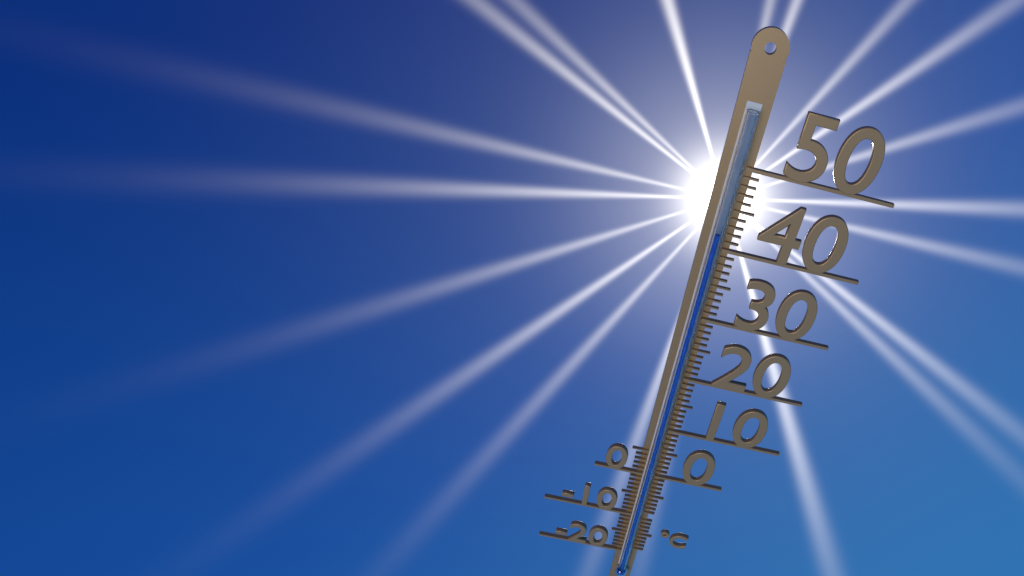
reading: 42 °C
